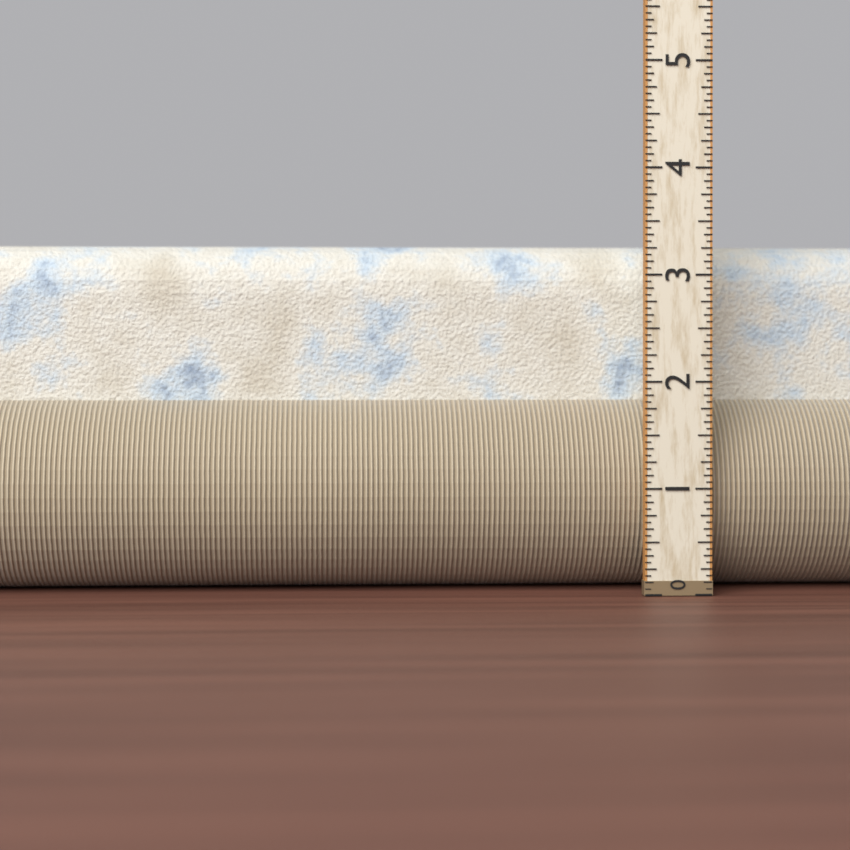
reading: 3.3125 (no unit)
